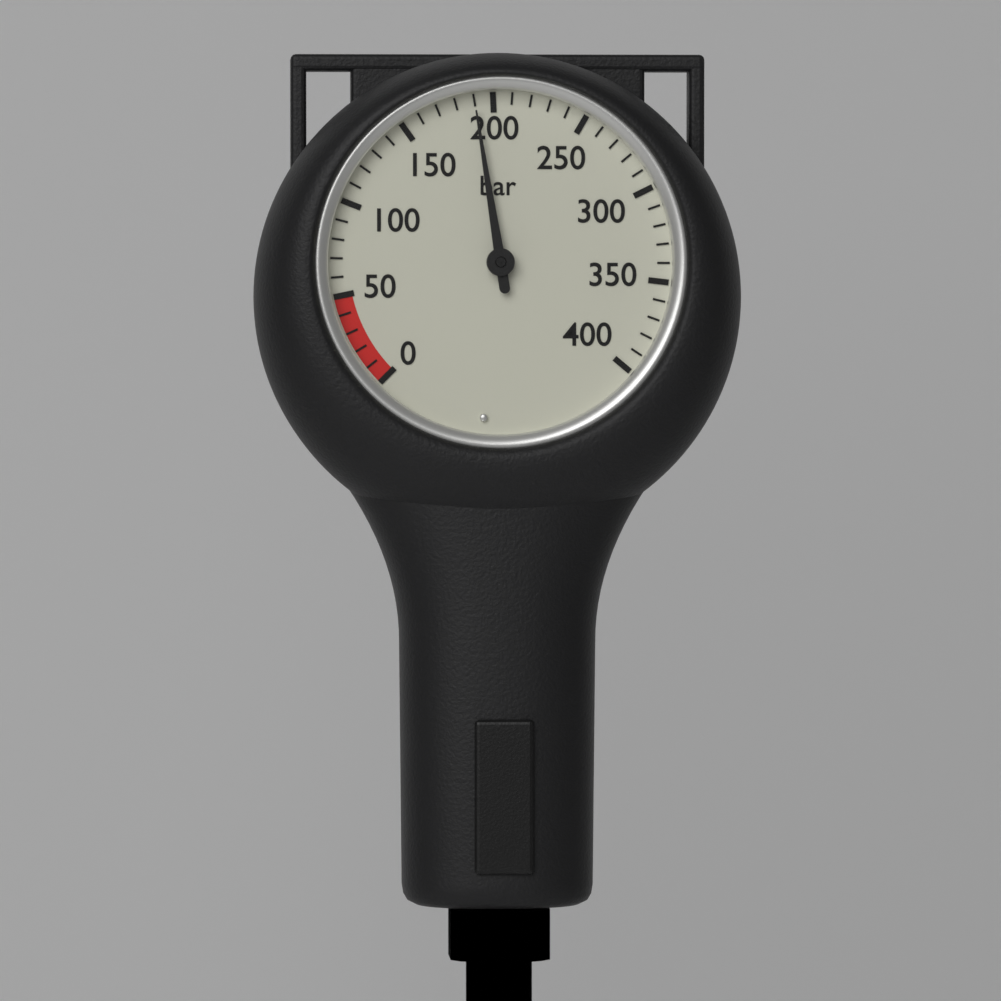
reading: 190 bar
